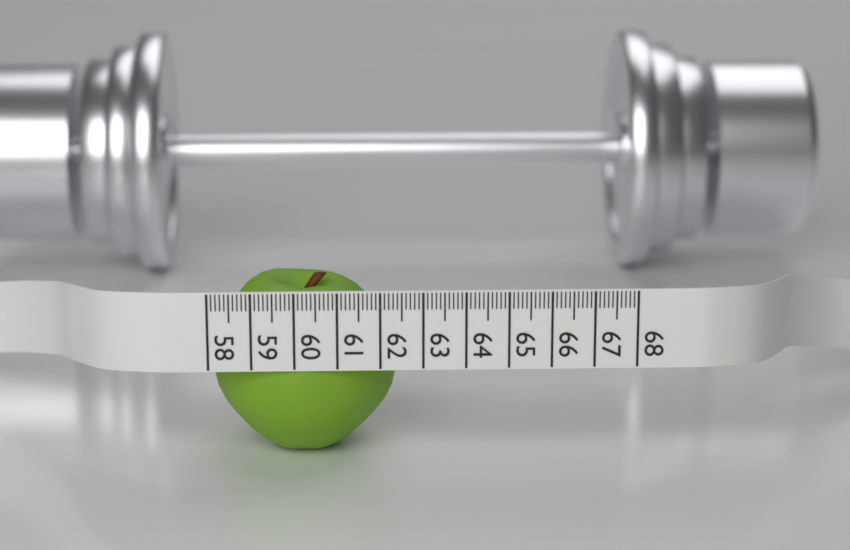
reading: 62.4 (no unit)
